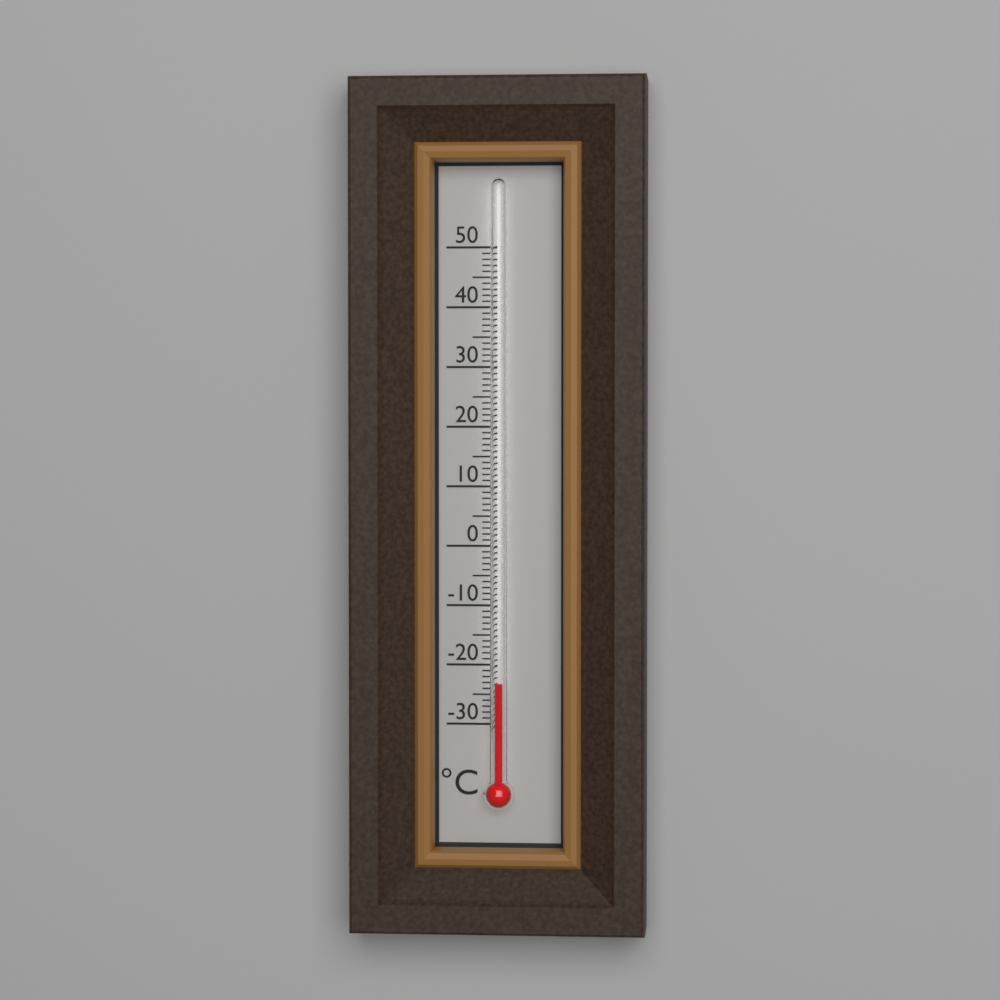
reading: -23 °C
